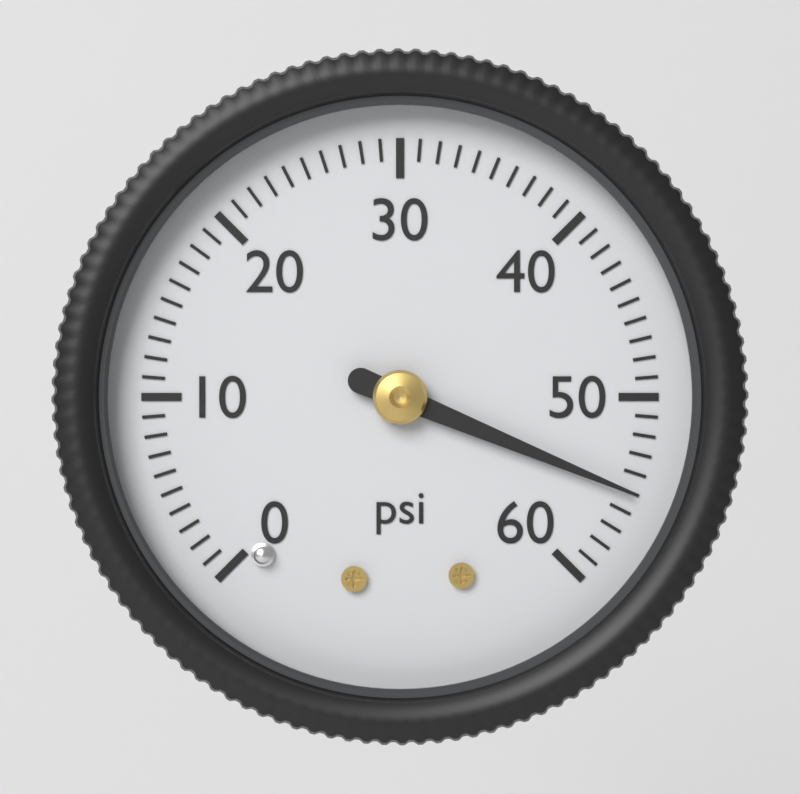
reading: 55 psi
